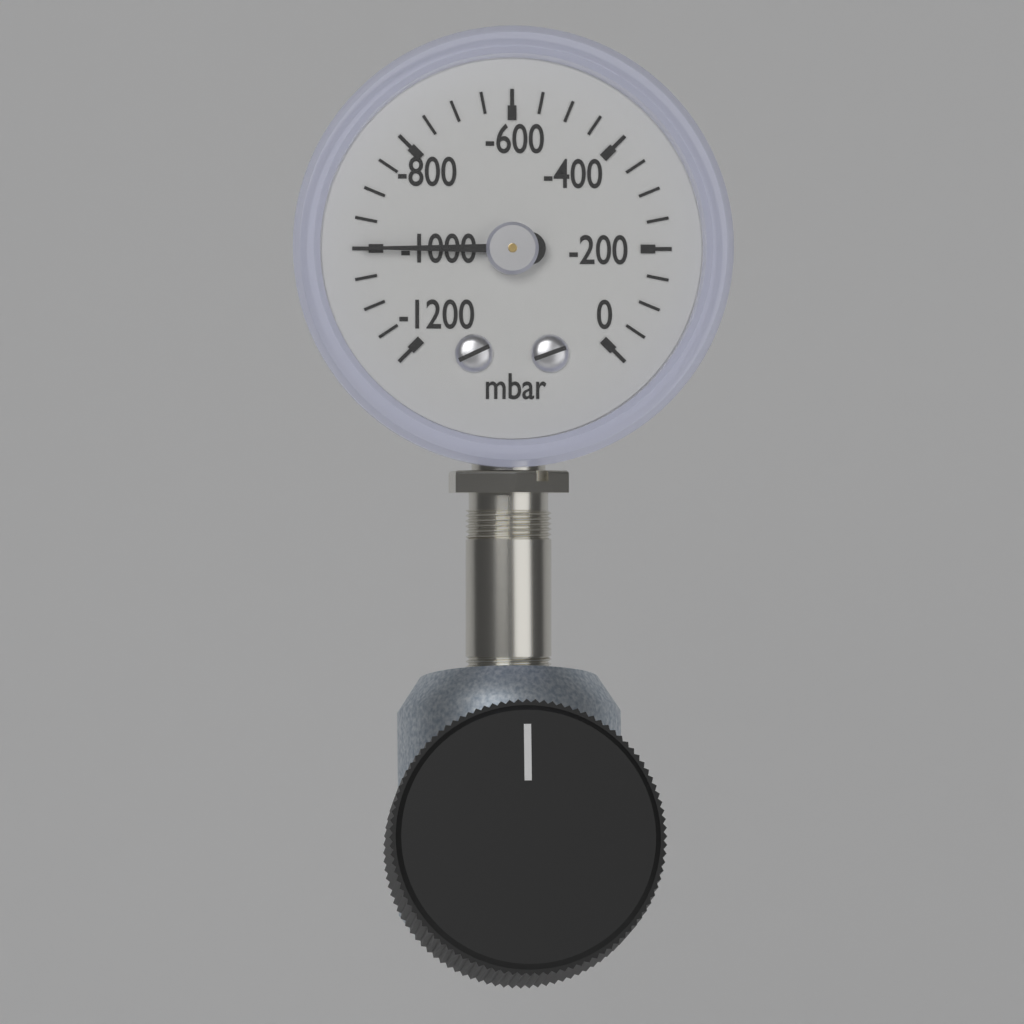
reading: -1000 mbar
